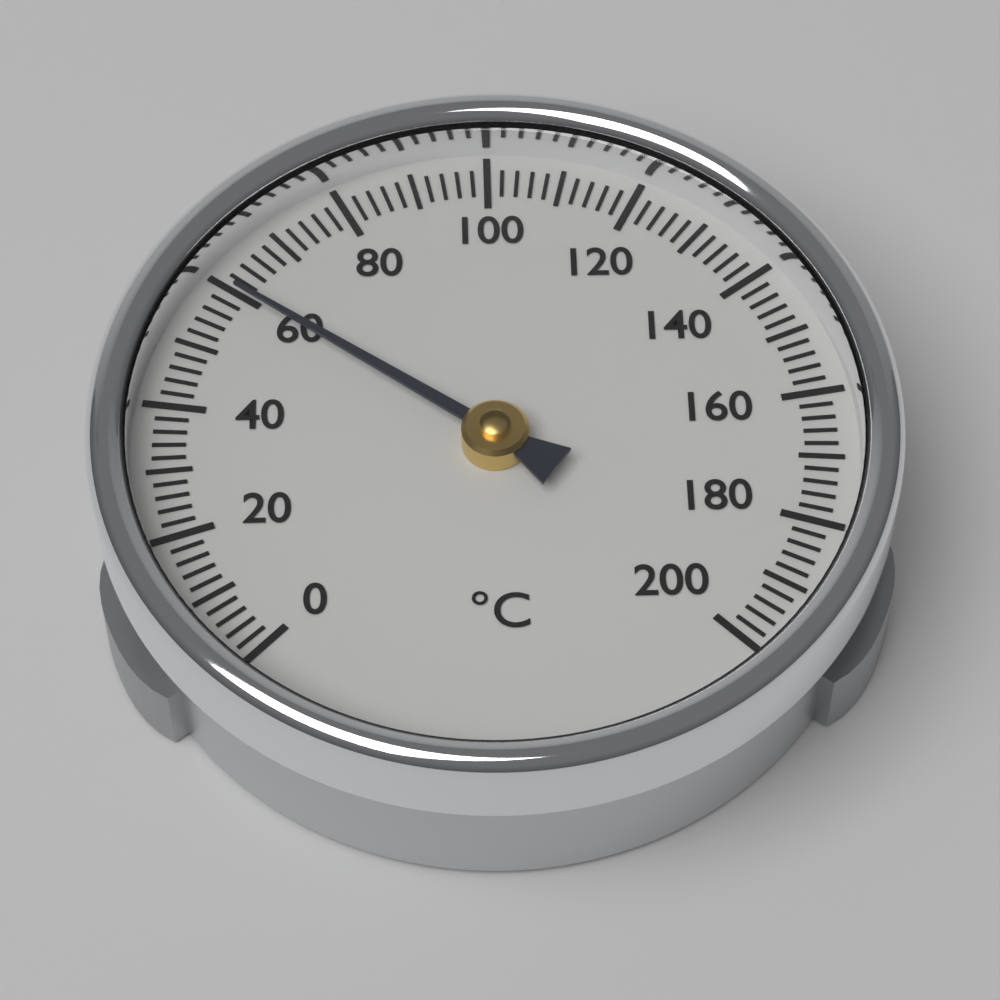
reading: 60 °C
